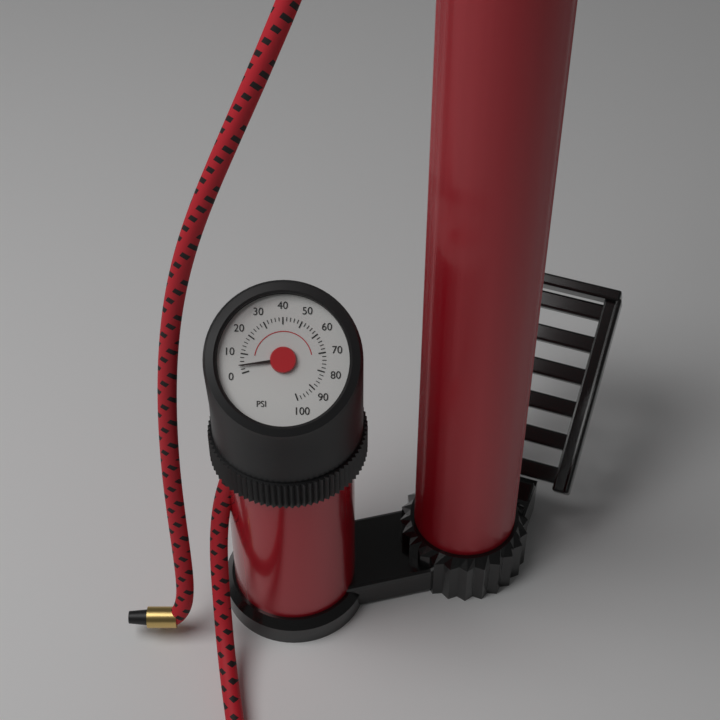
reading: 4 psi
